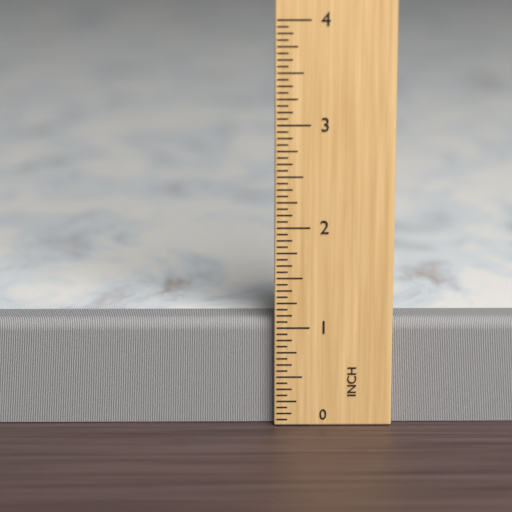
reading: 1.0625 in
